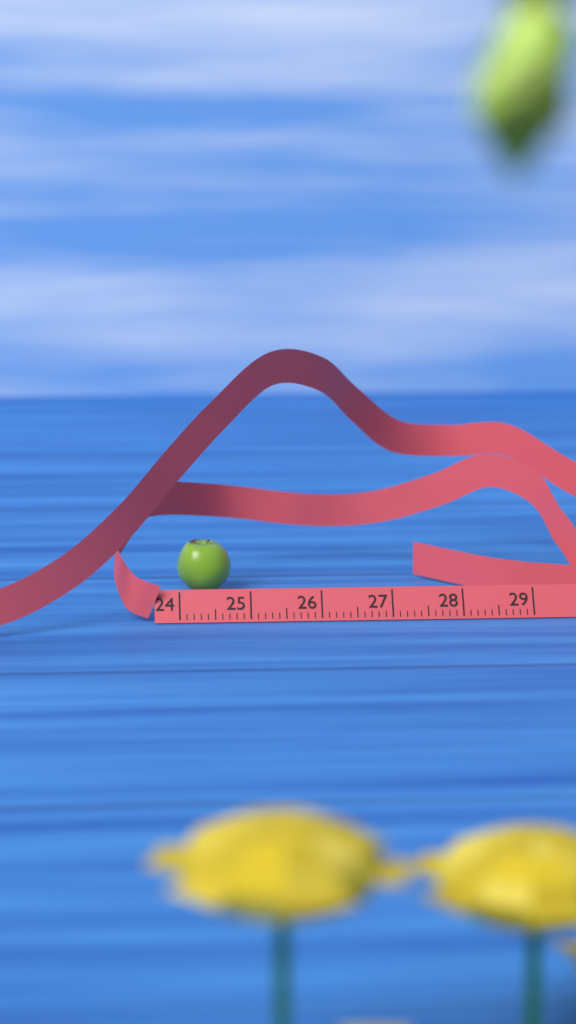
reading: 24.8 cm
